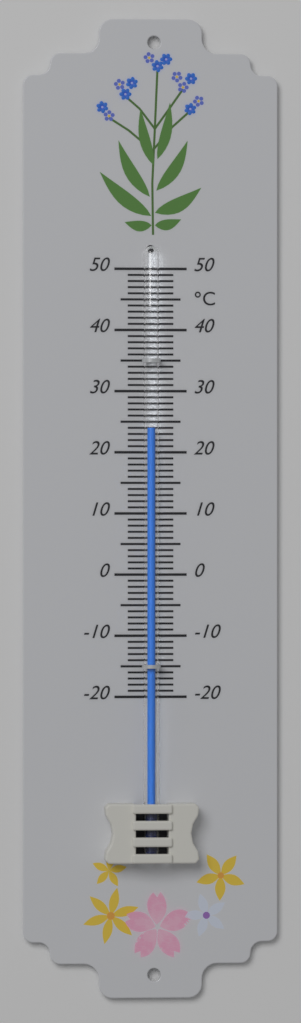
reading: 24 °C
